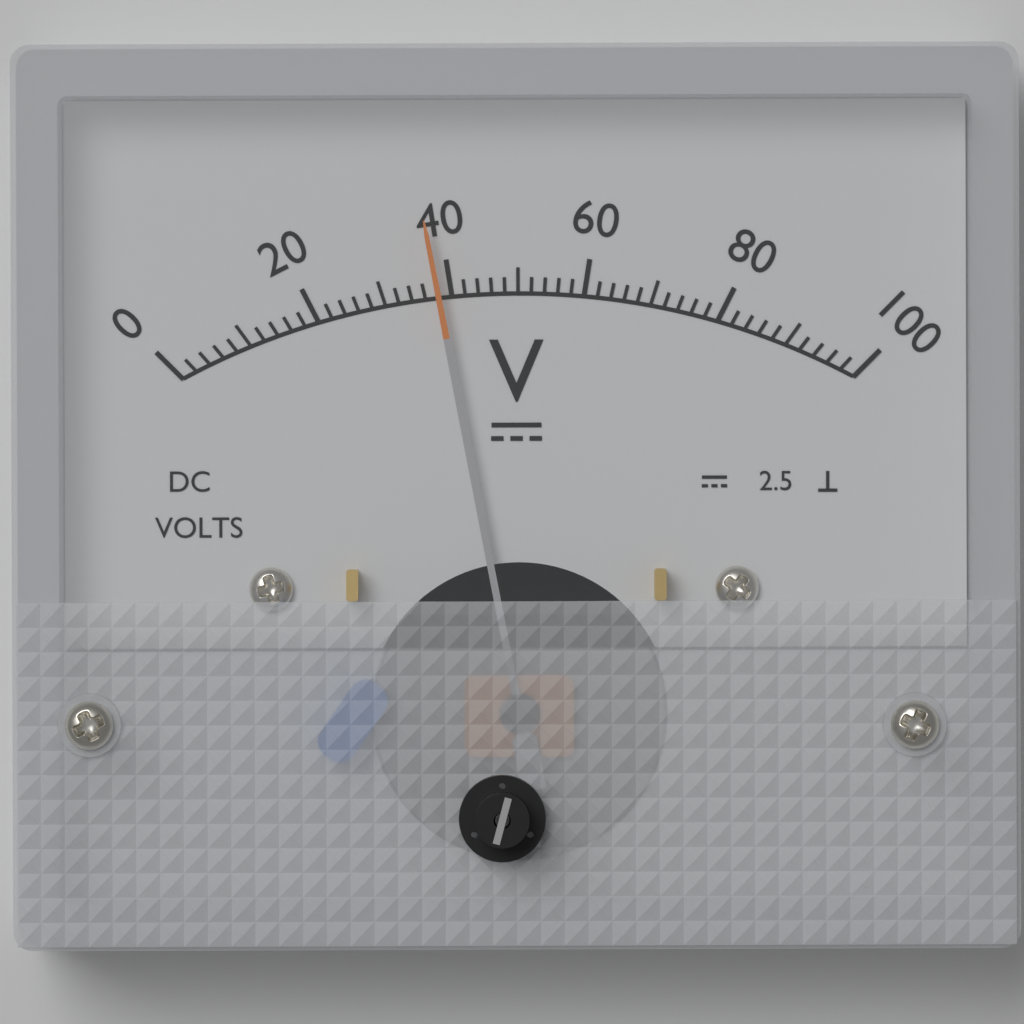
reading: 38 V
